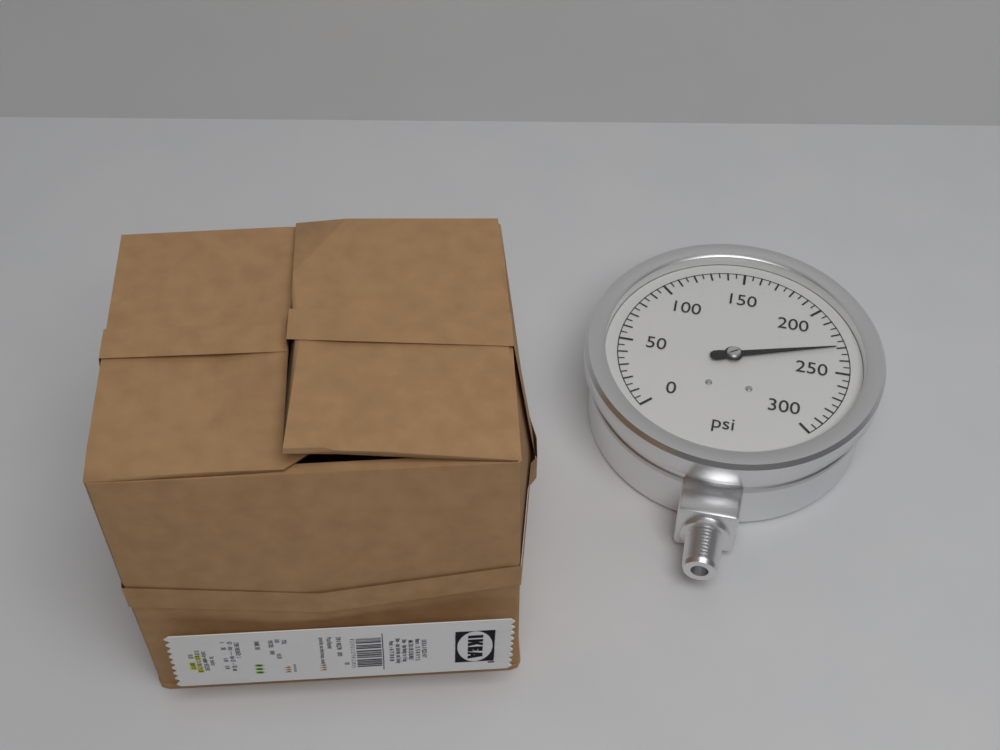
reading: 230 psi
